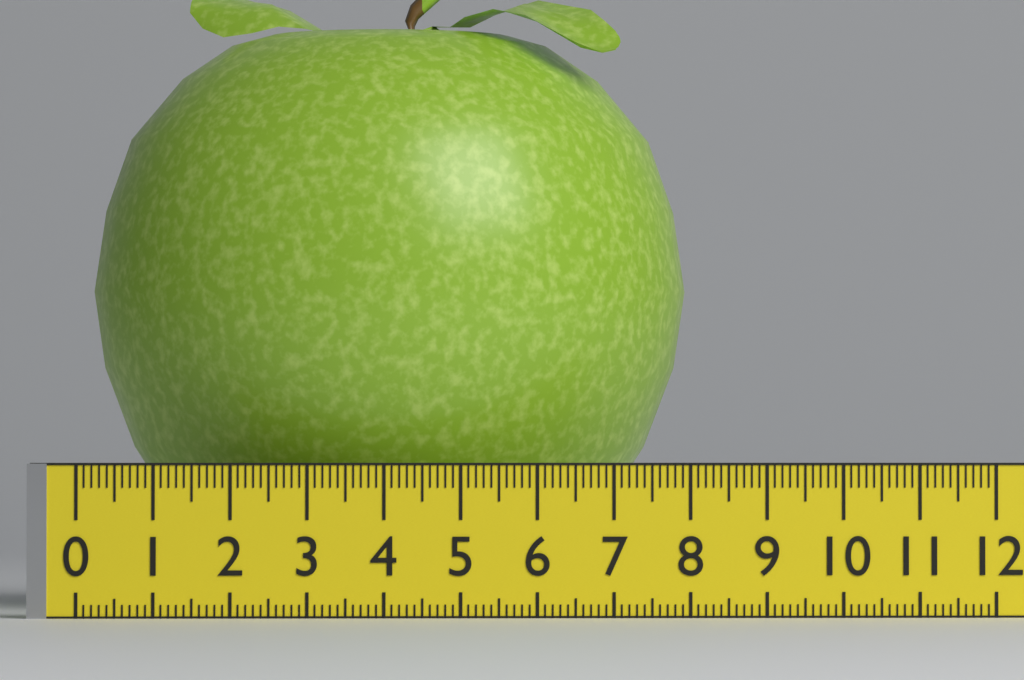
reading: 8.1 (no unit)
